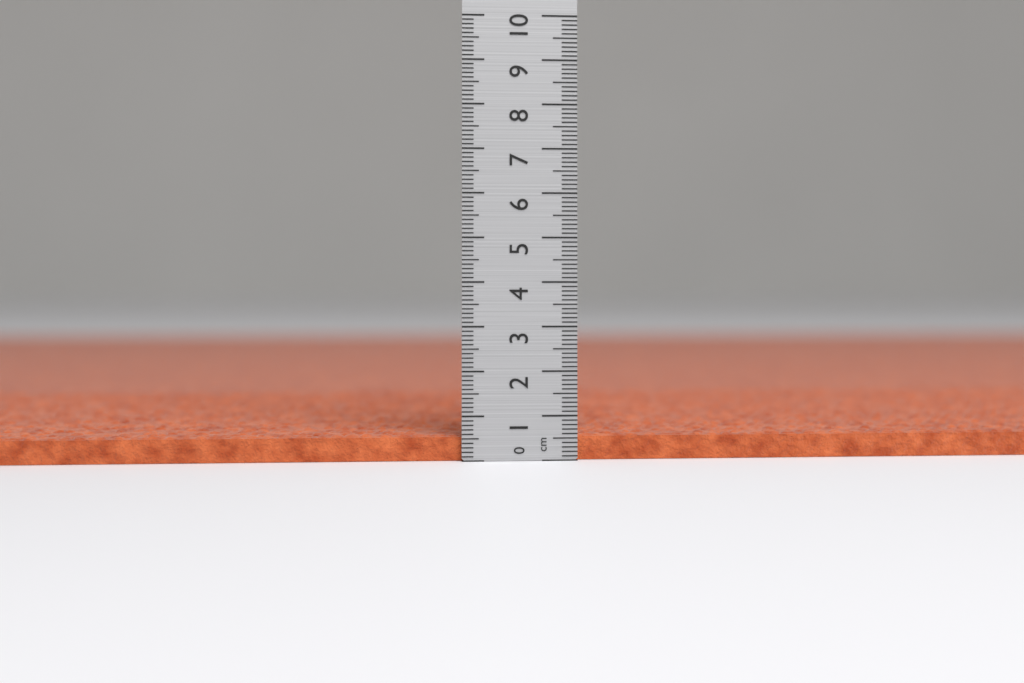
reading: 0.6 cm
